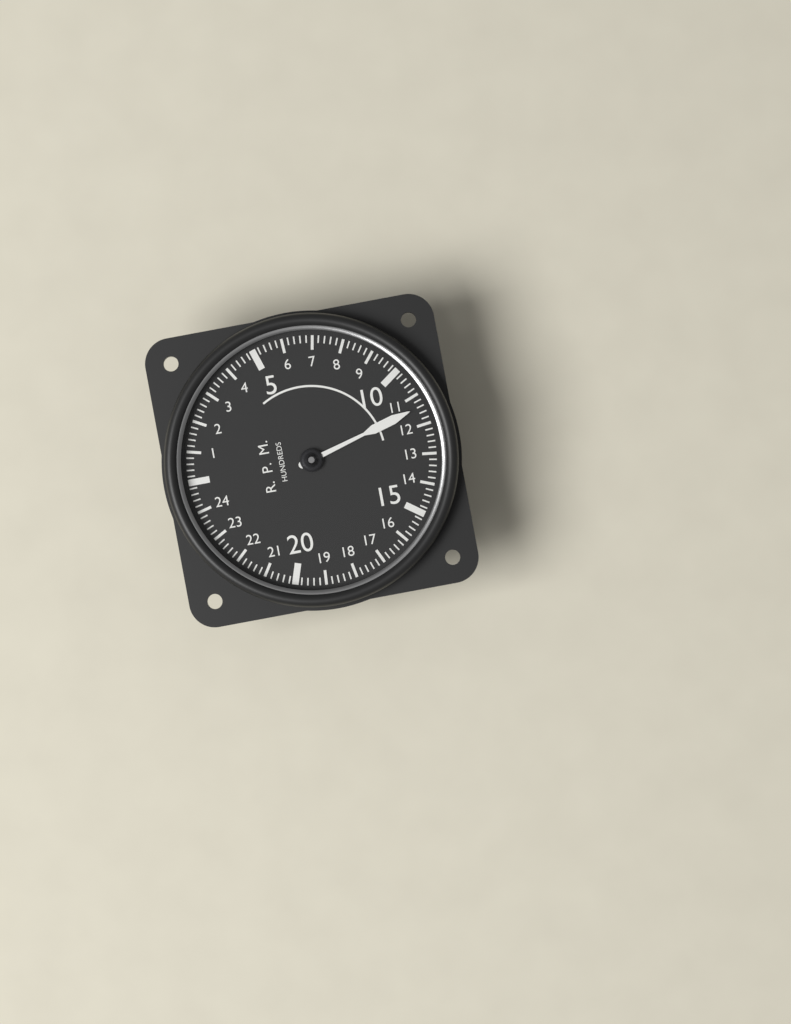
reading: 11.4 RPM x100
